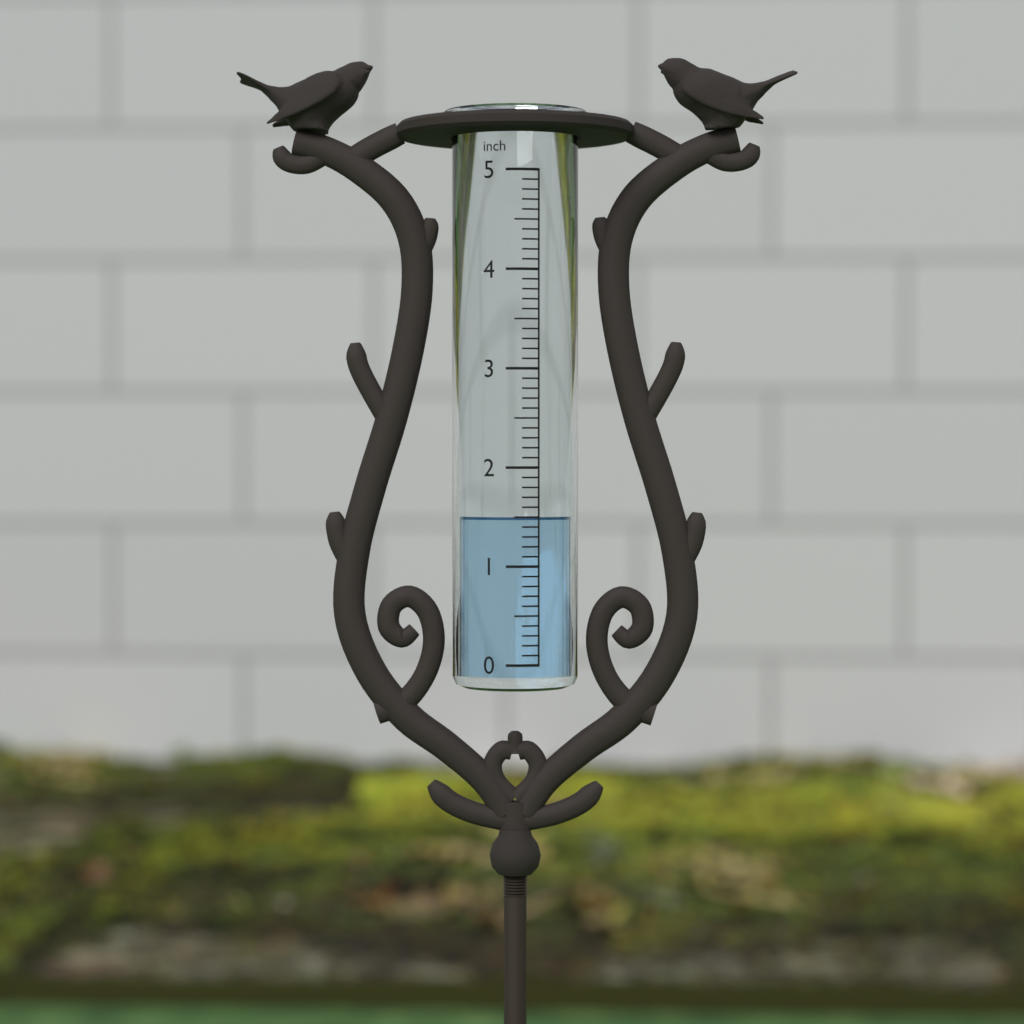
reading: 1.5 inch
